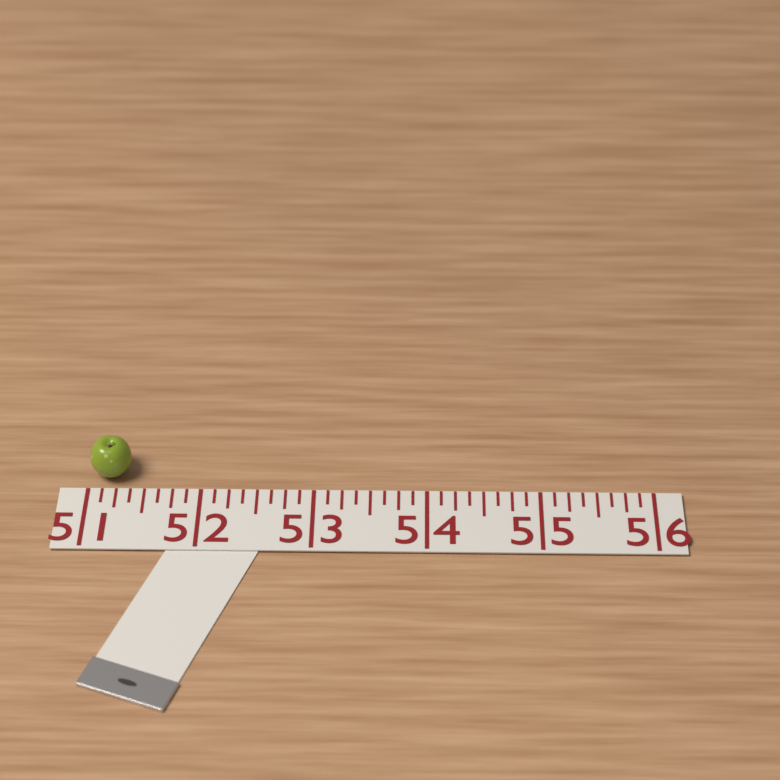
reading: 51.375 (no unit)
